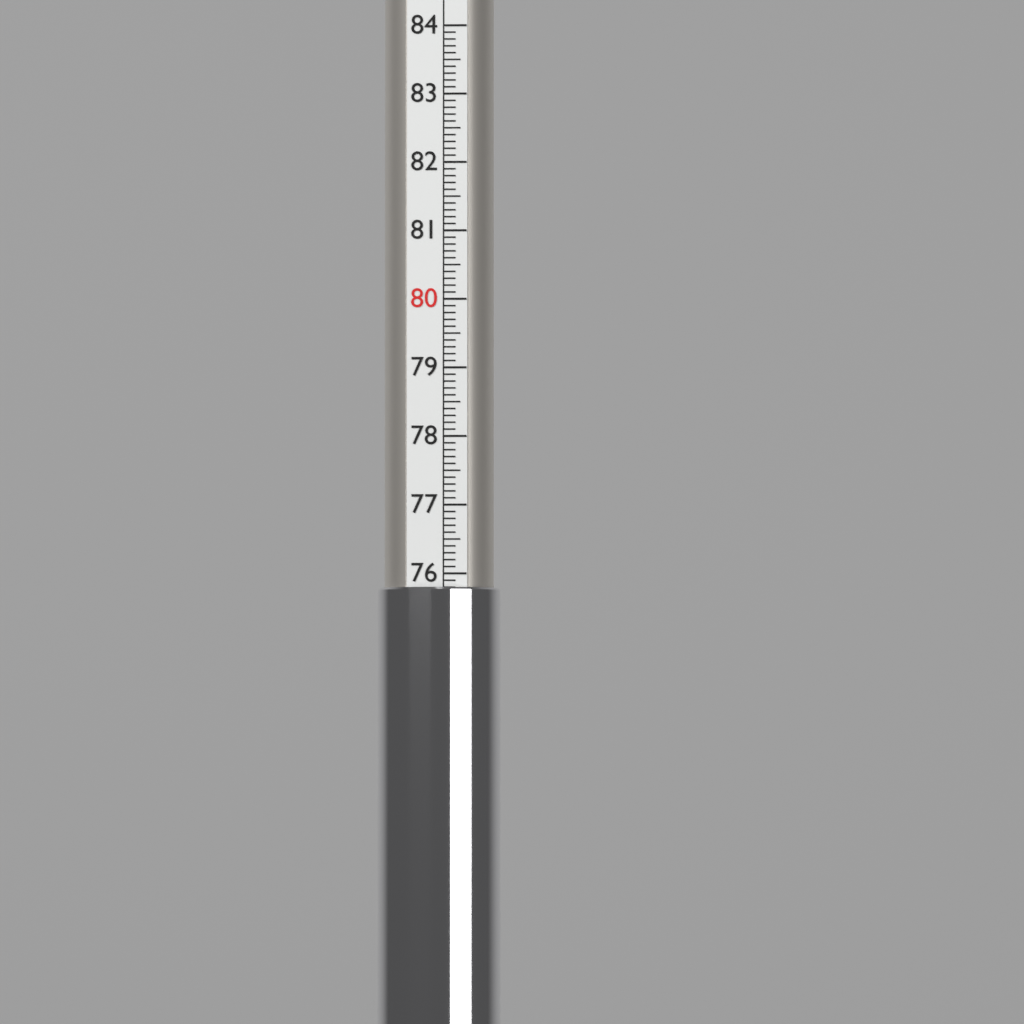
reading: 75.8 (no unit)
